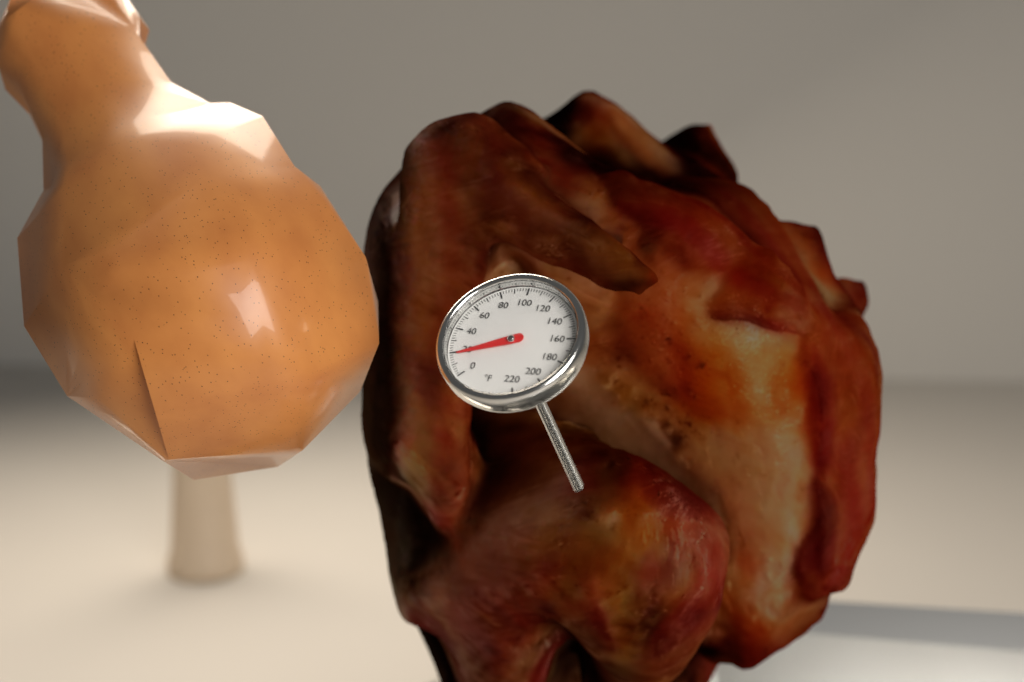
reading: 18 °F
